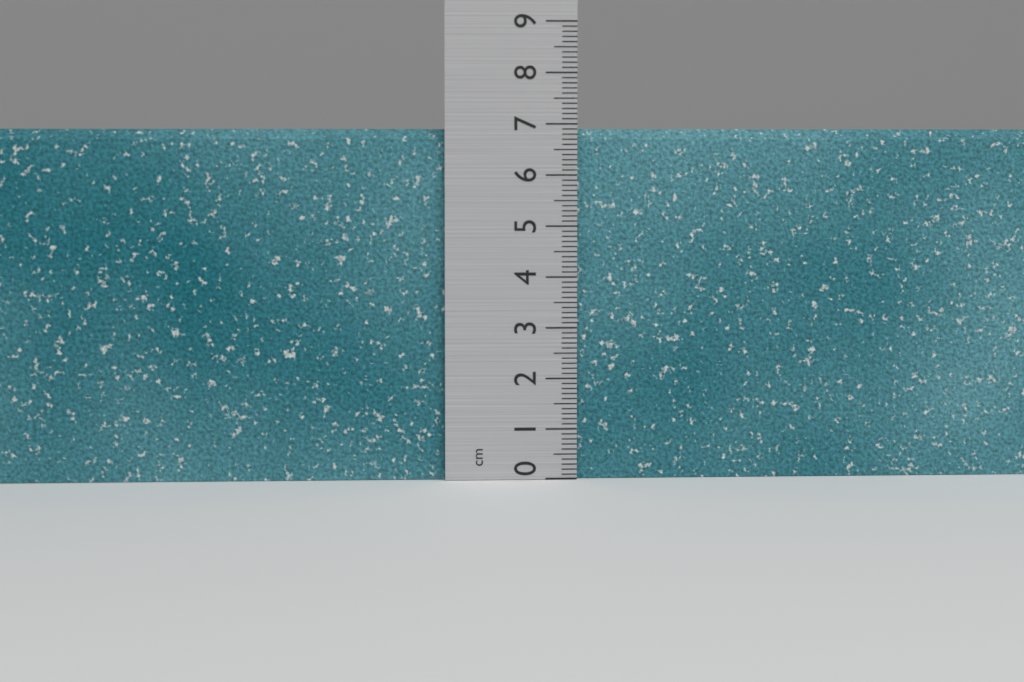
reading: 6.9 cm
